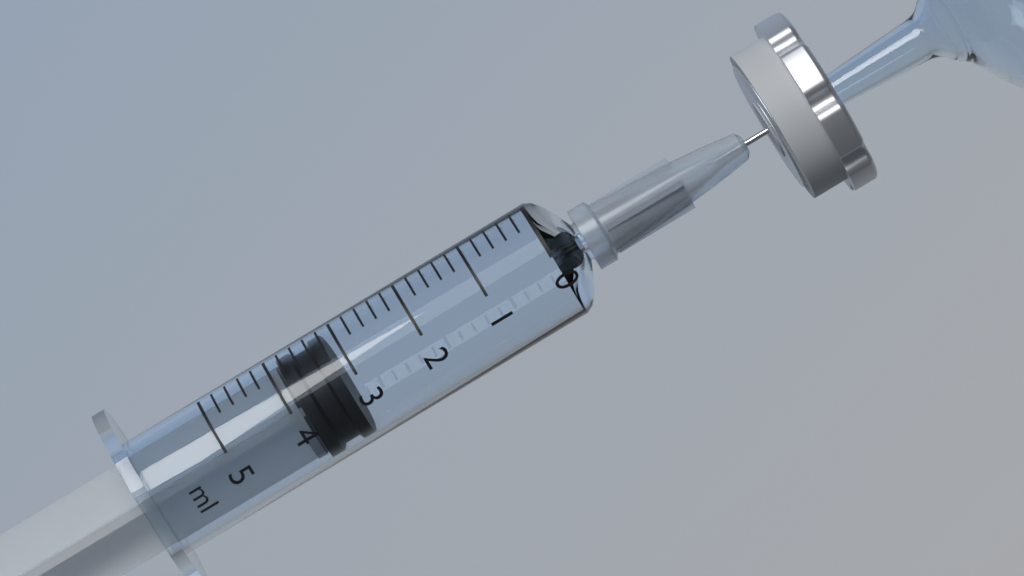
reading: 3.2 ml
